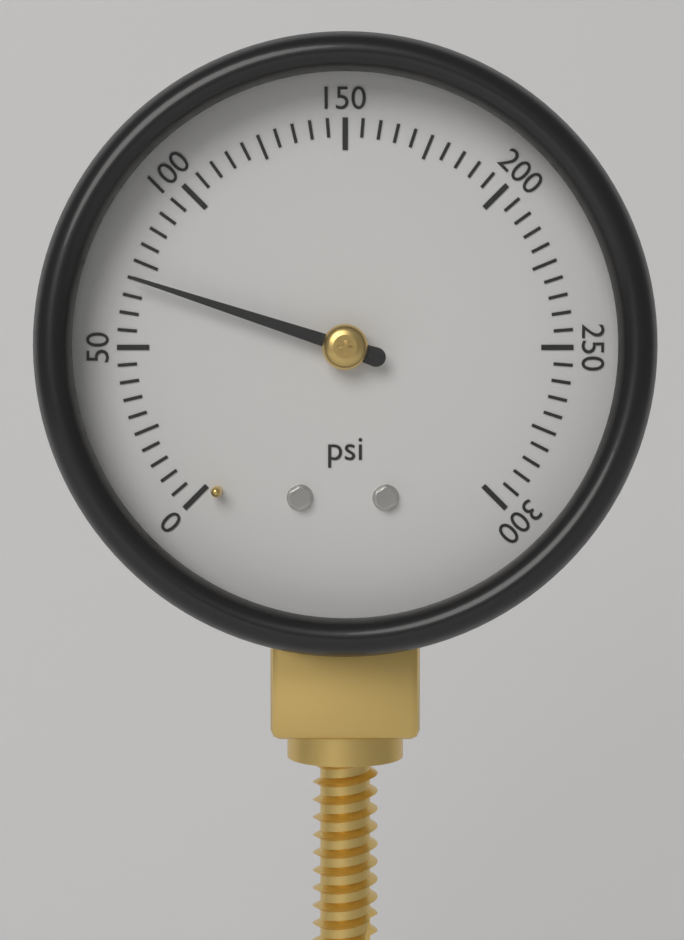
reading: 70 psi
